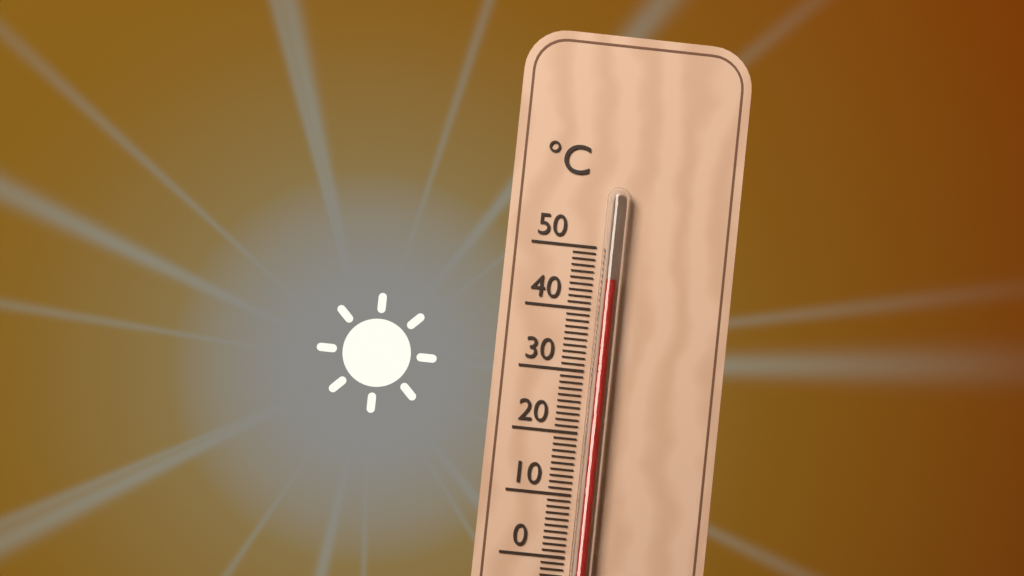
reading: 45 °C
